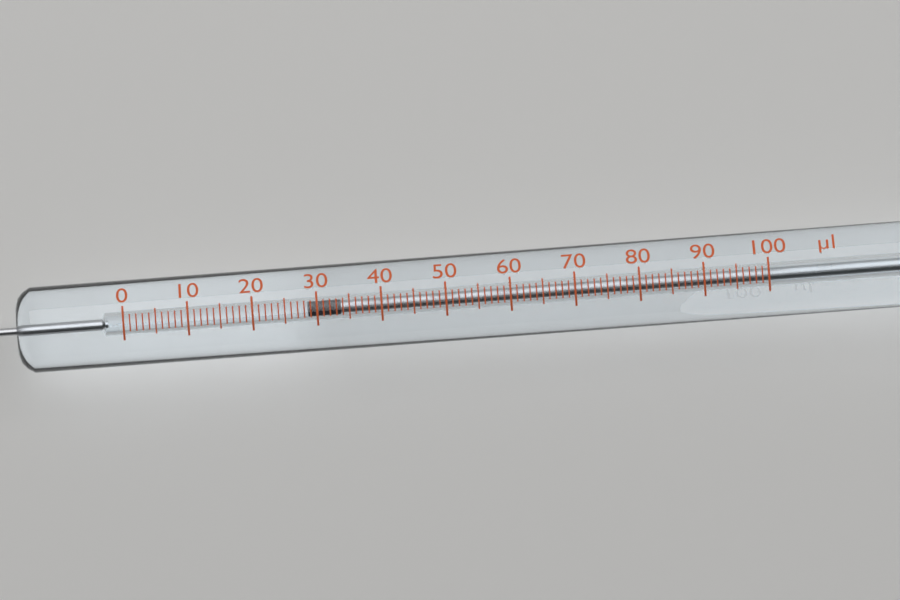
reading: 29 µl
